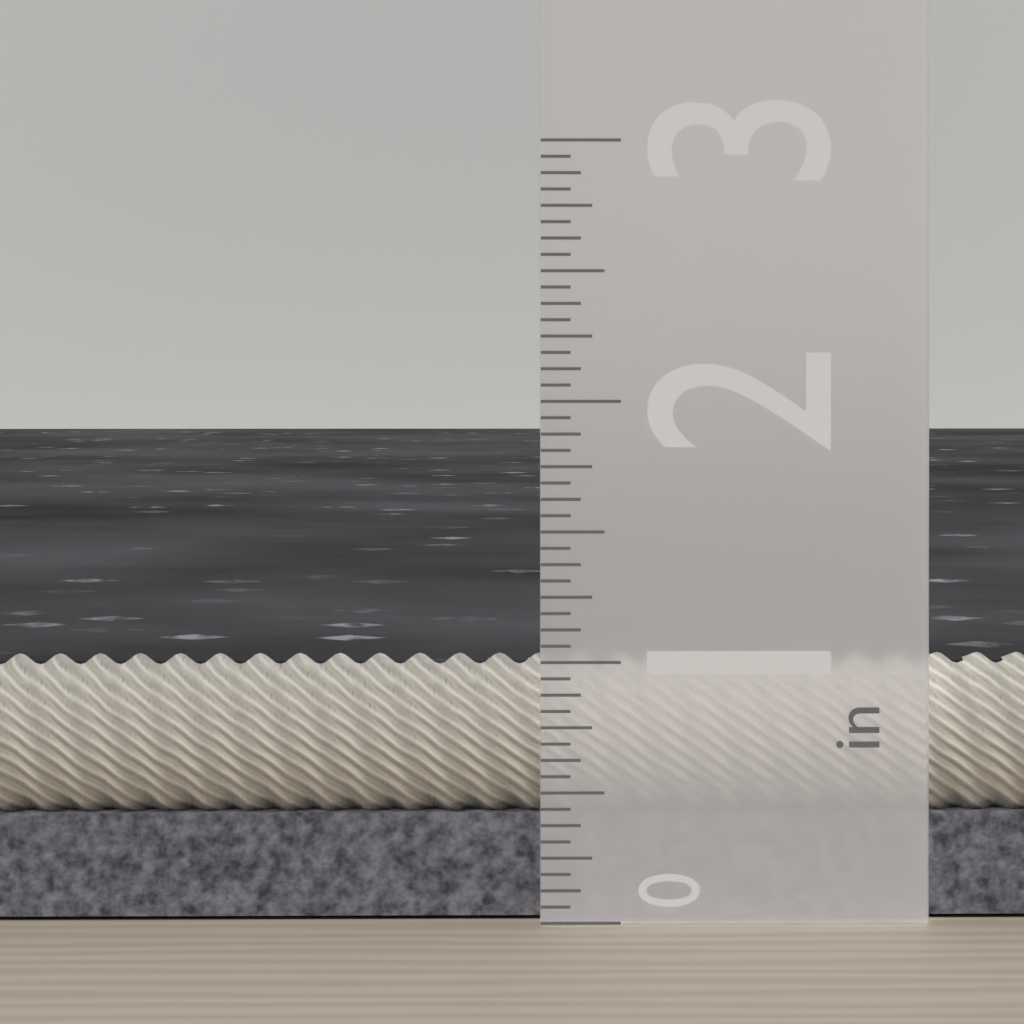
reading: 1.0000 in
